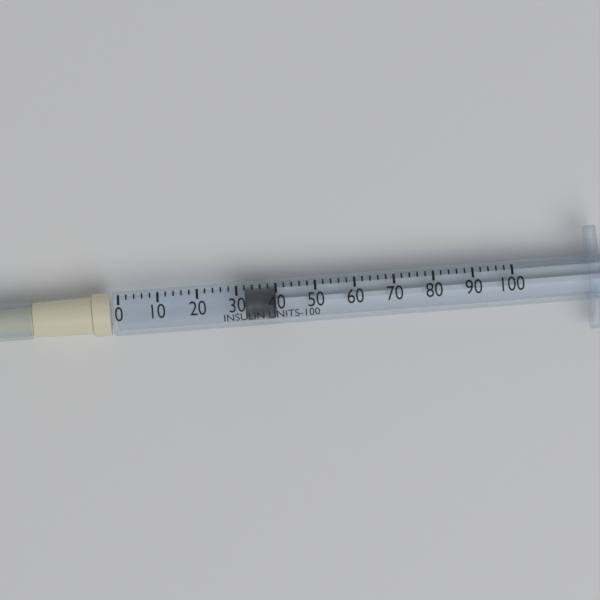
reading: 32 units
